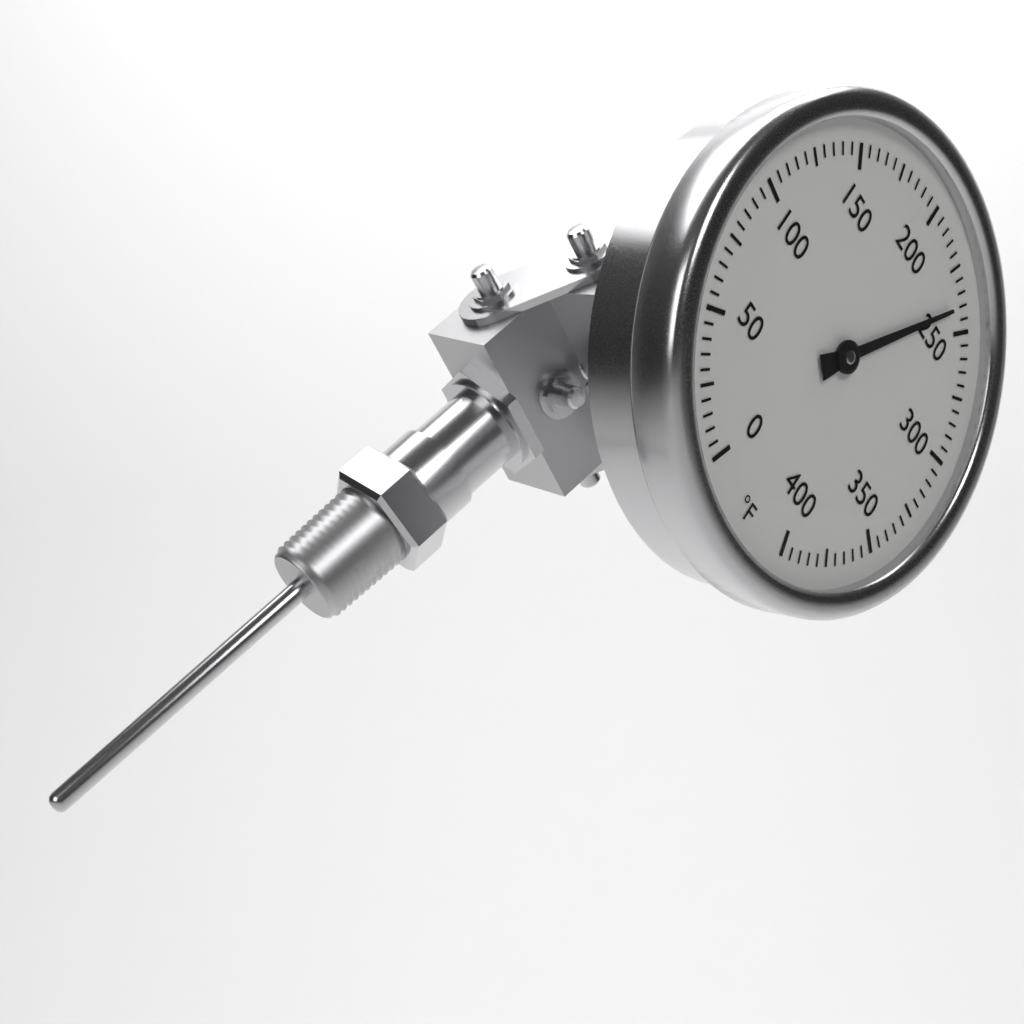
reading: 240 °F
